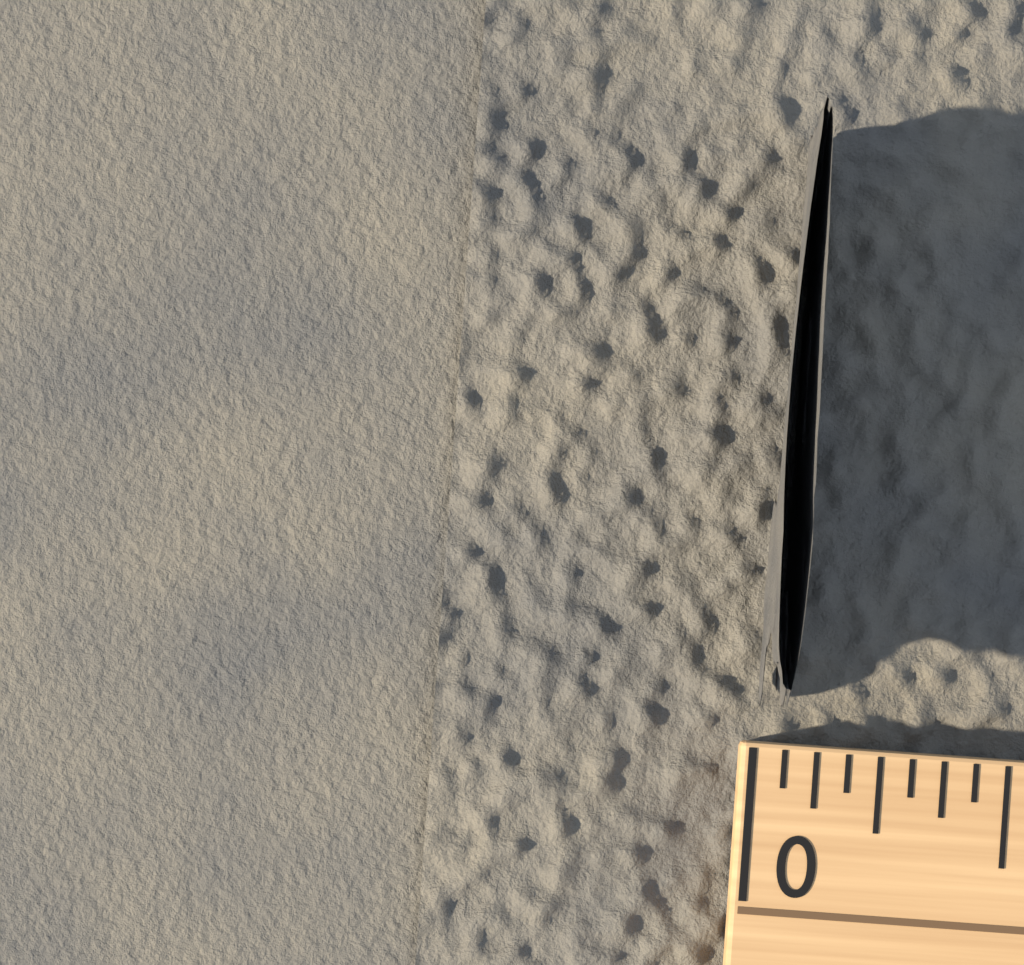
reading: 0.0625 (no unit)
